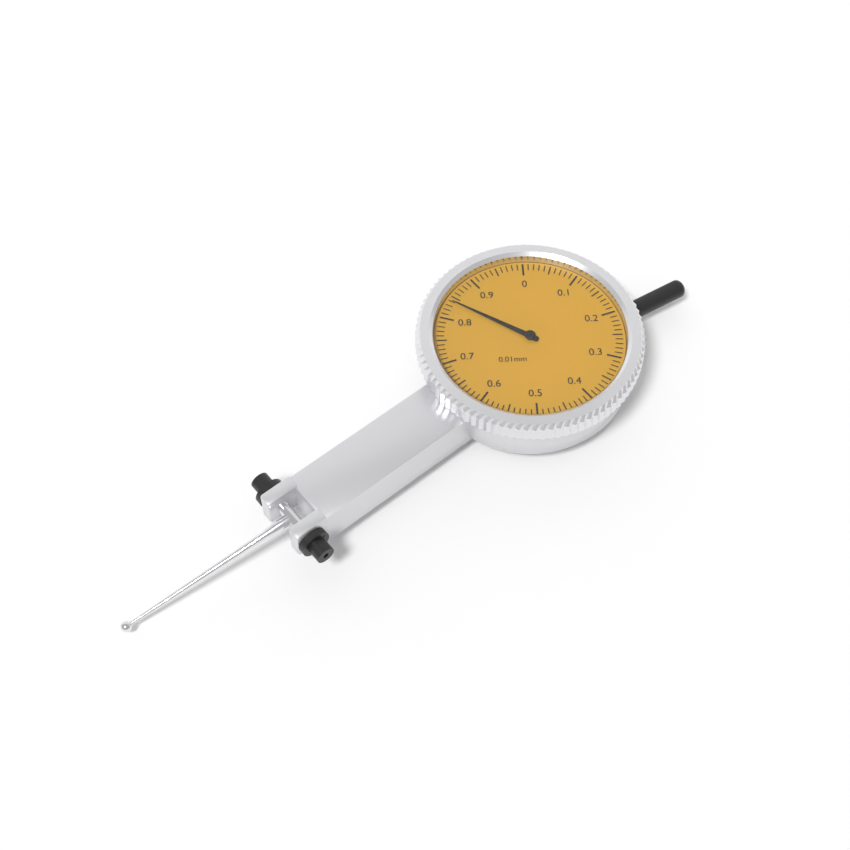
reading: 0.84 mm
